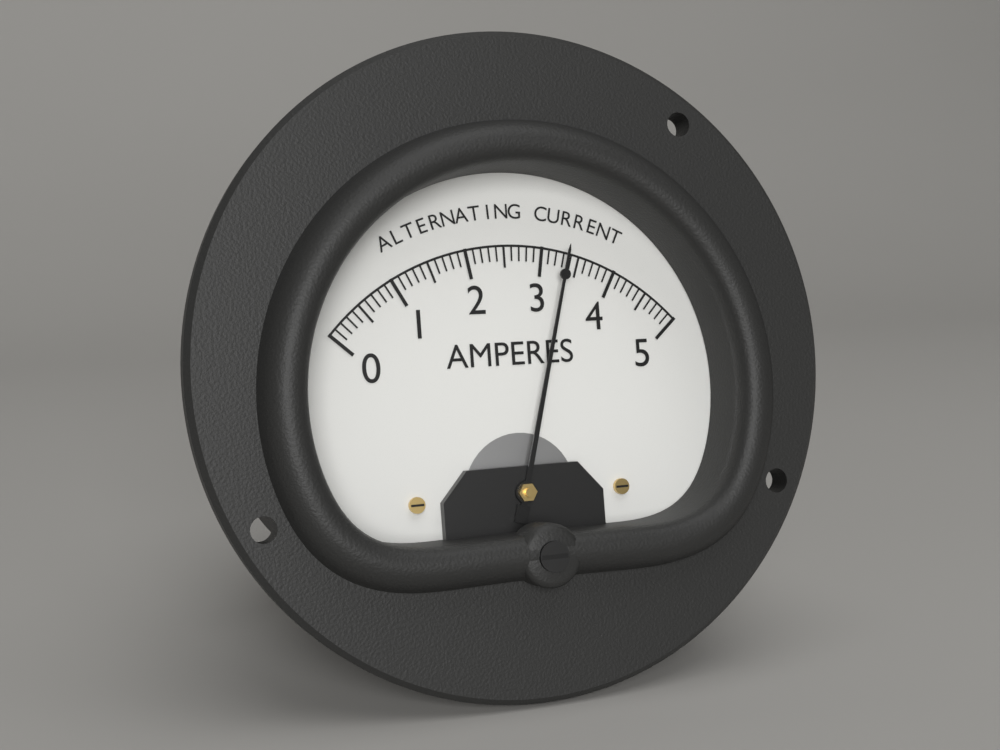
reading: 3.3 A
